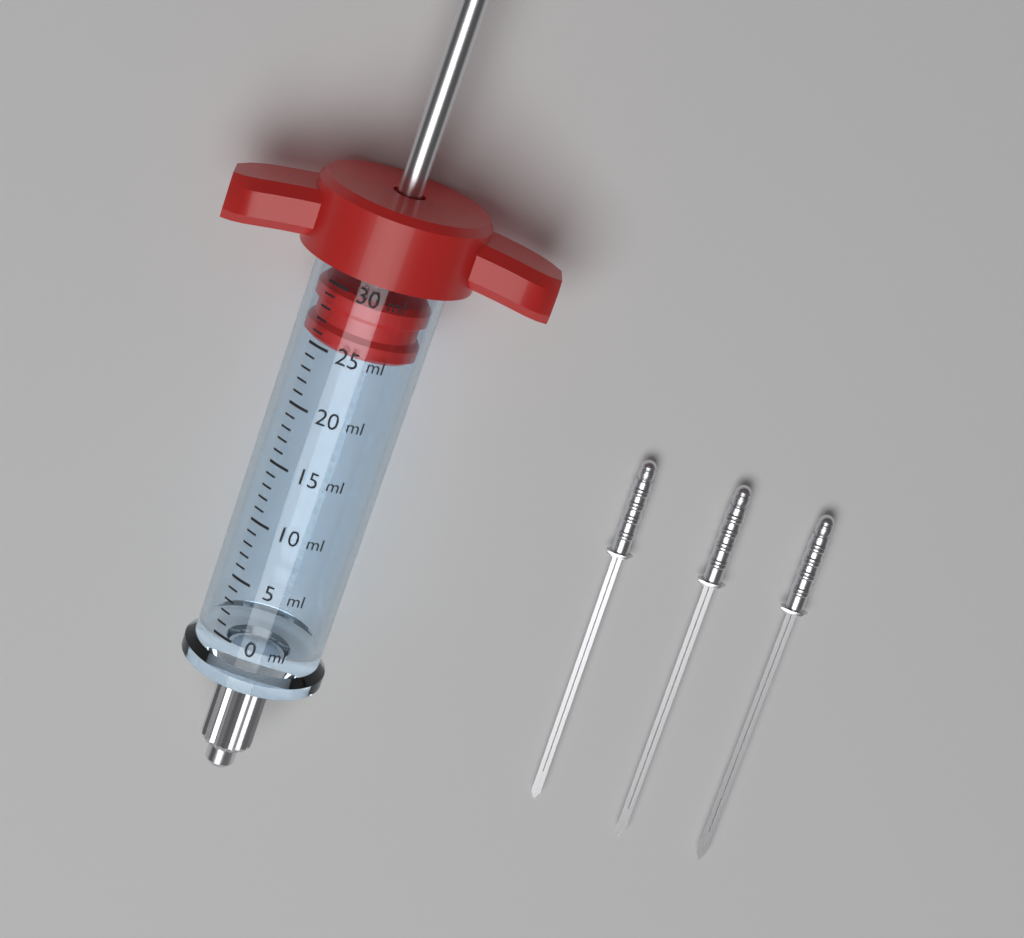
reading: 25 ml
